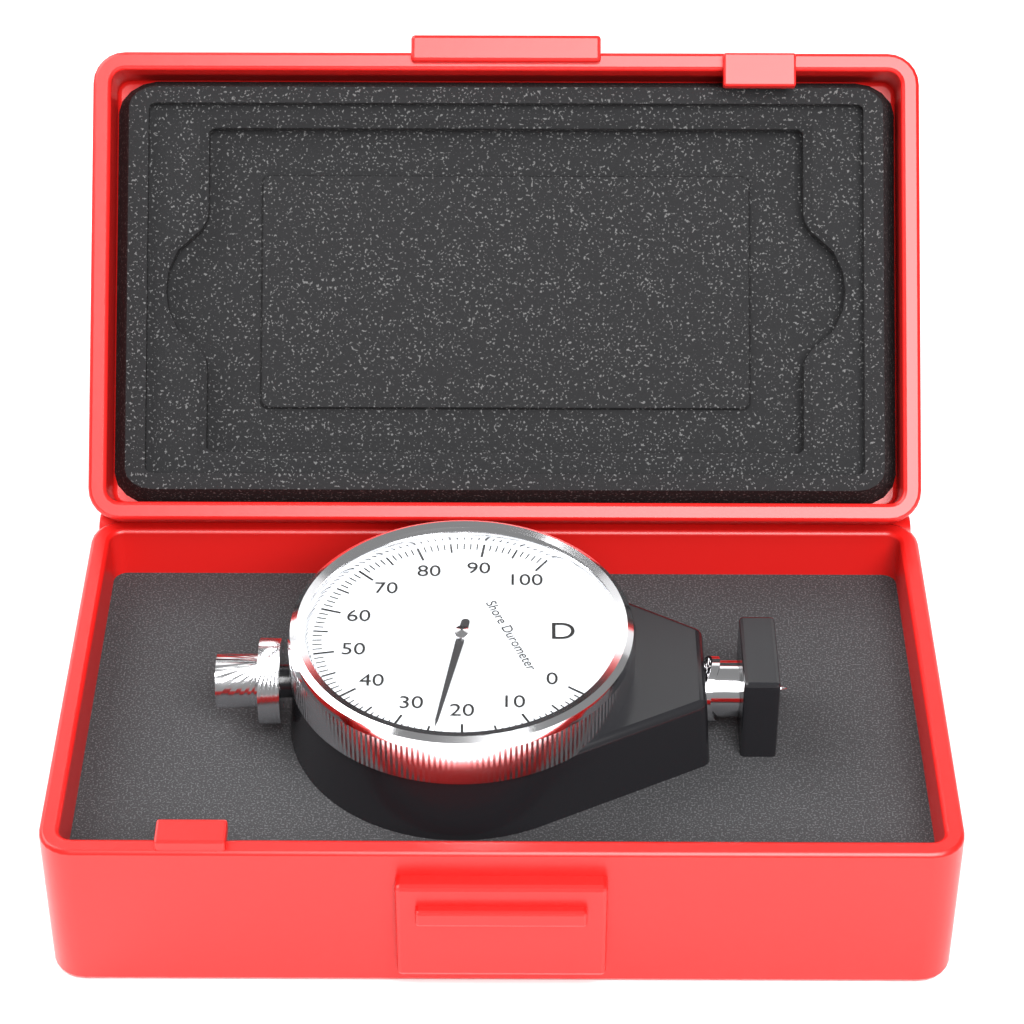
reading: 24 Shore D
